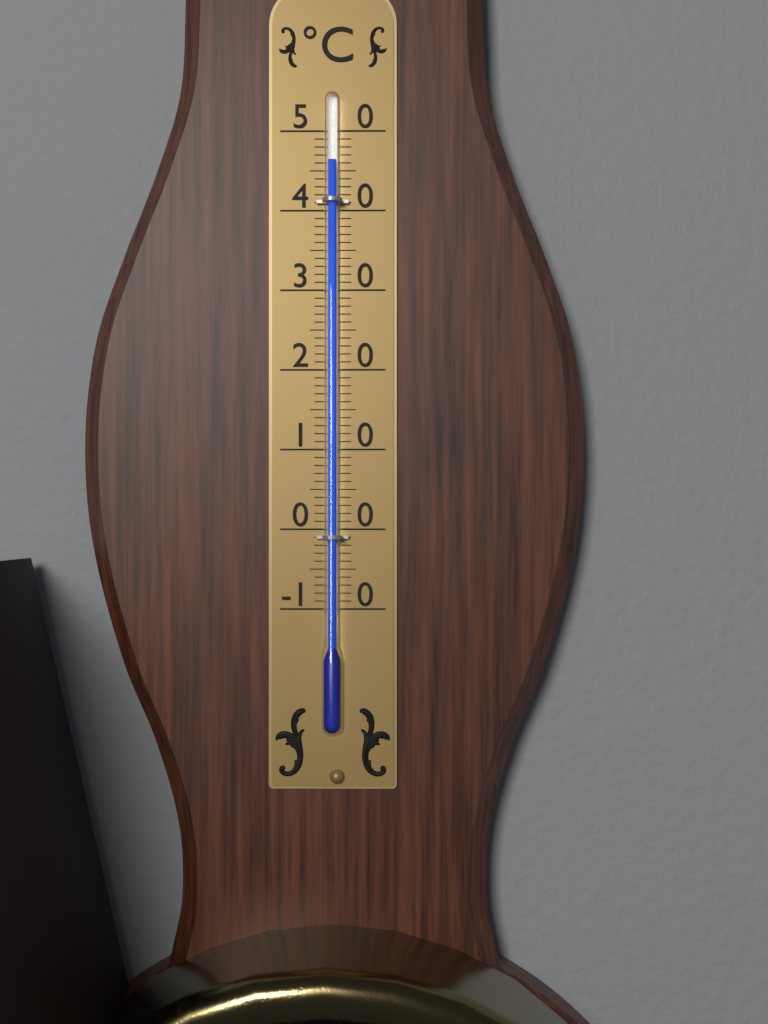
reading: 46 °C
